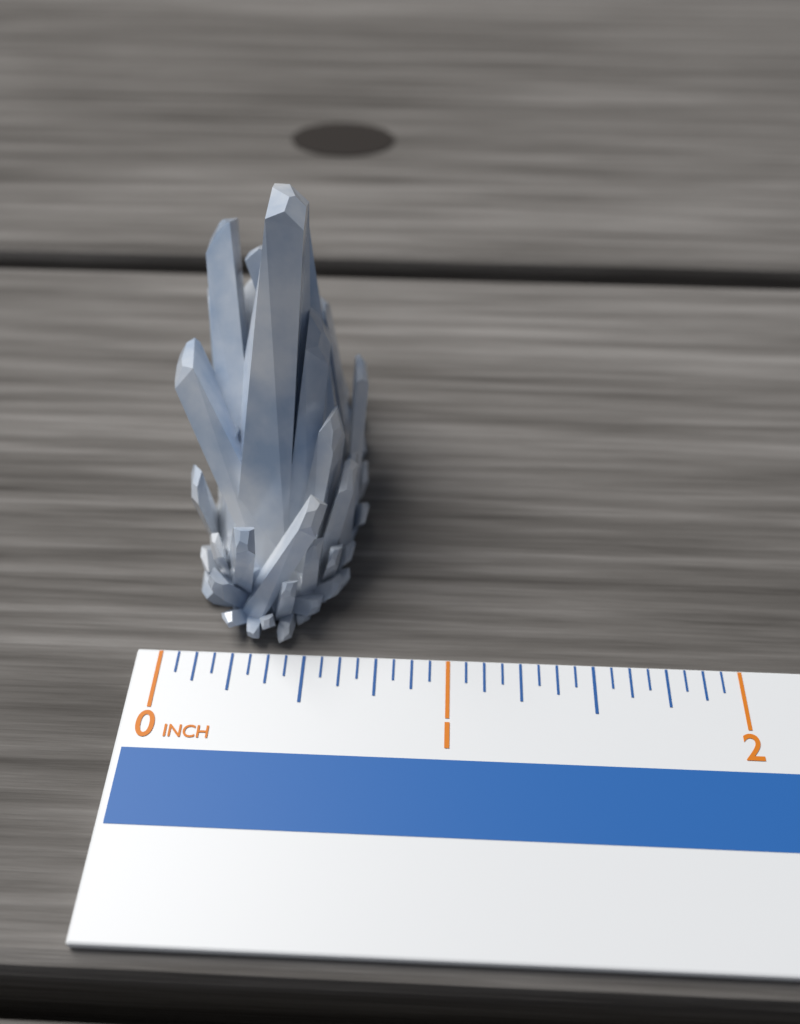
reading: 0.6875 in
